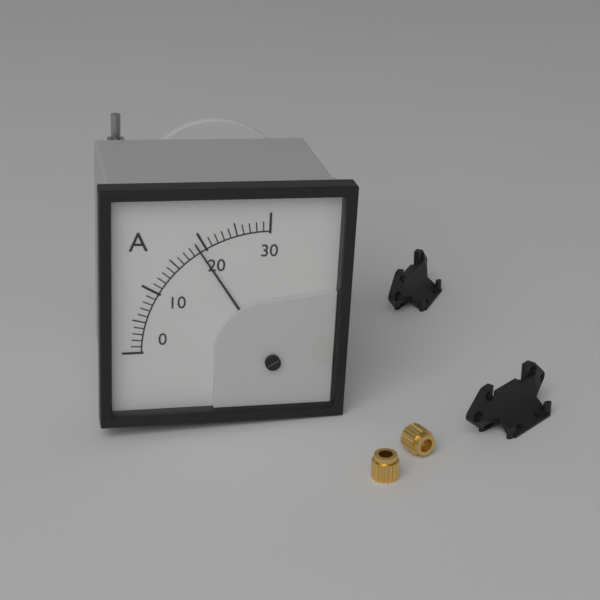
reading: 19 A
